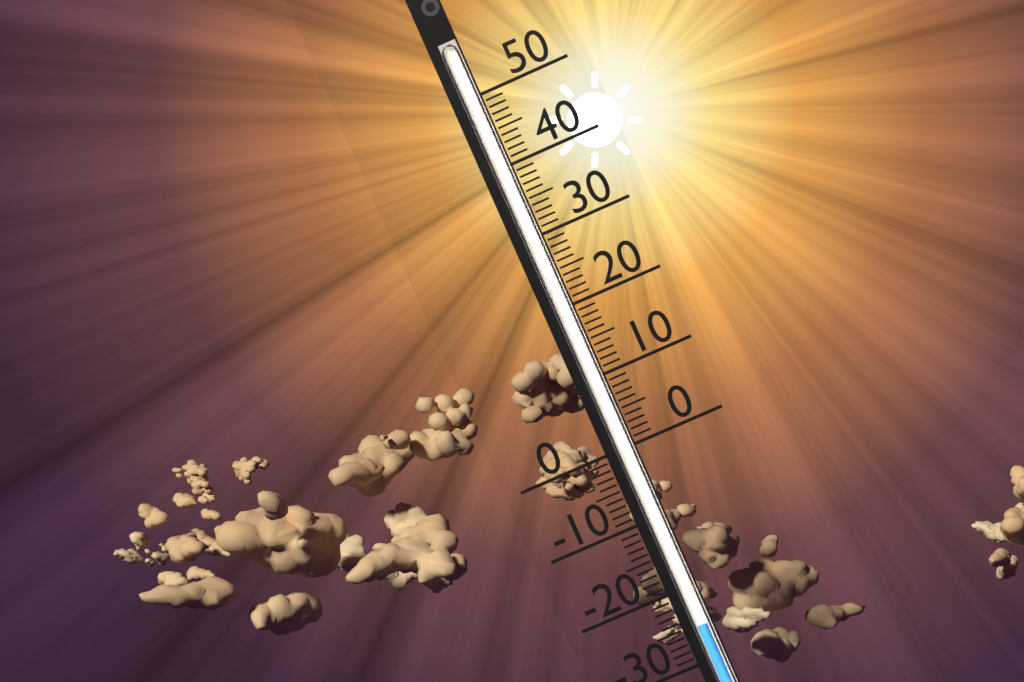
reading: -25 (no unit)
